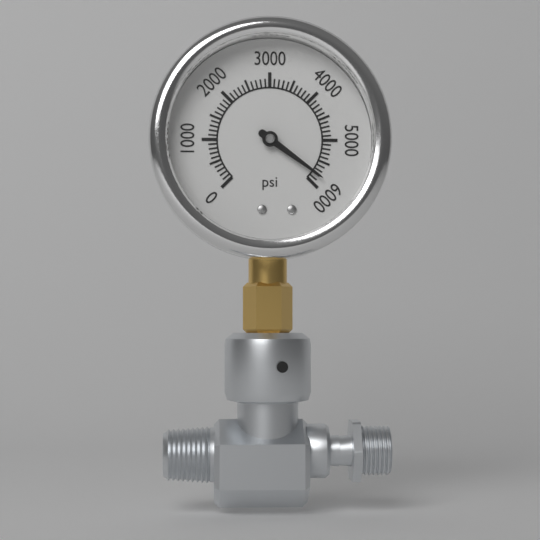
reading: 5800 psi
